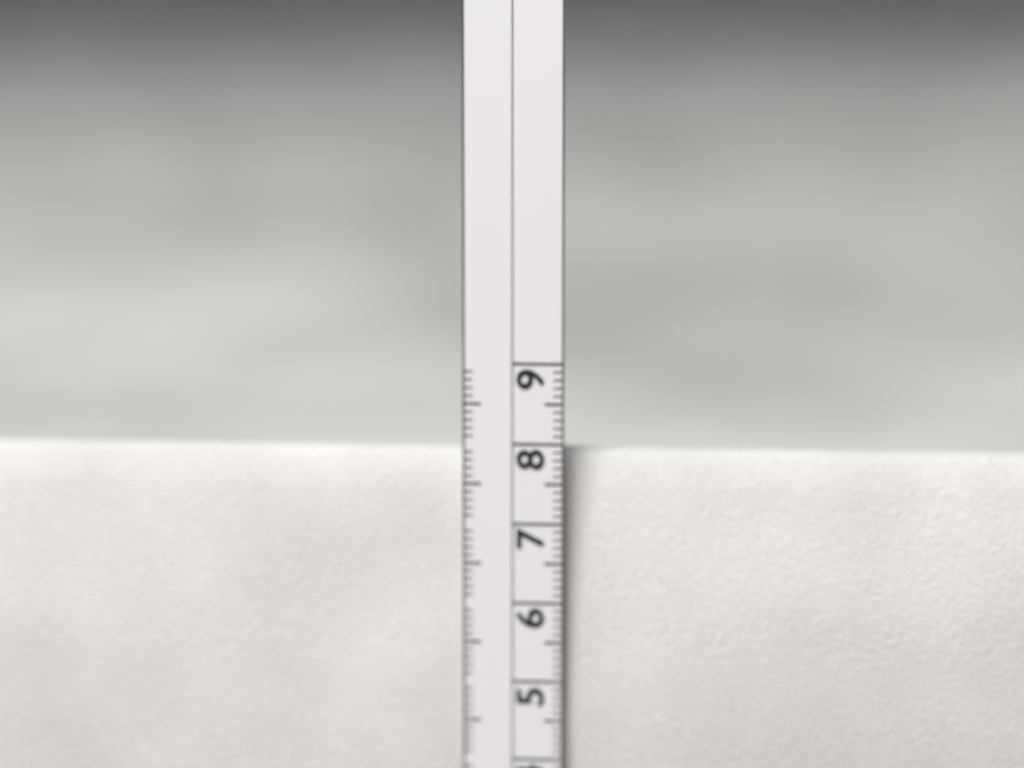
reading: 7.9 cm
